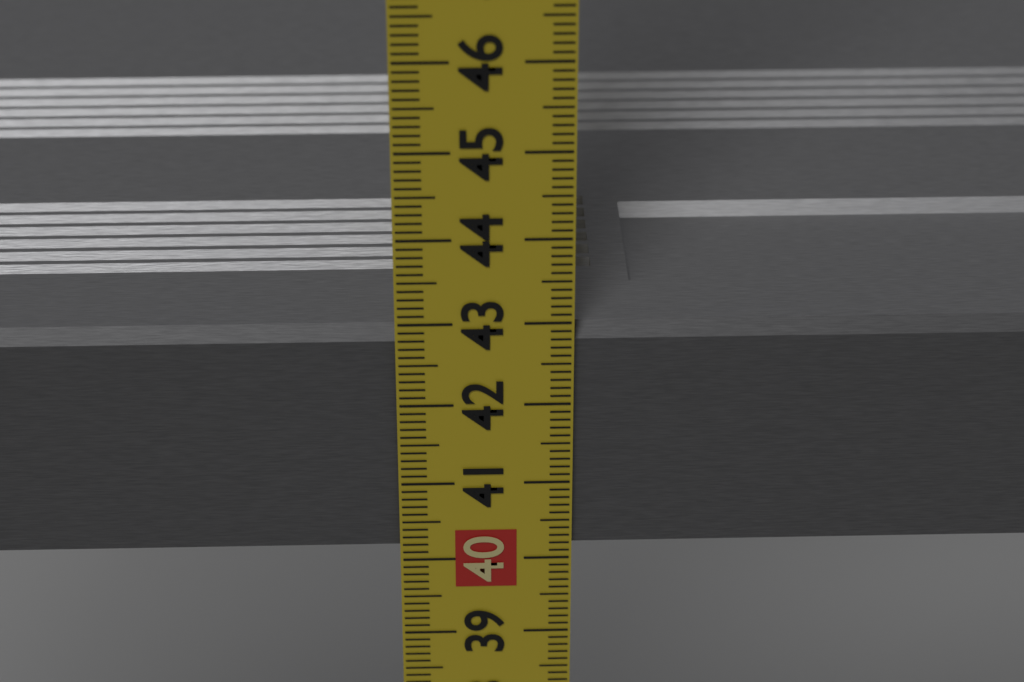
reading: 42.9 cm
